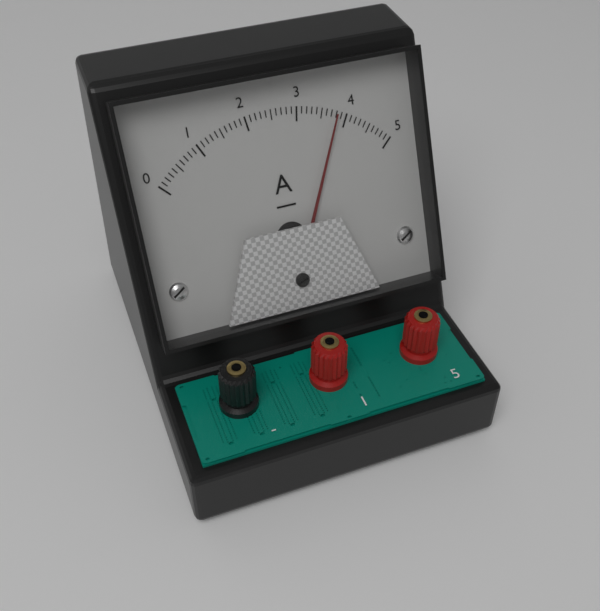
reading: 3.8 A
